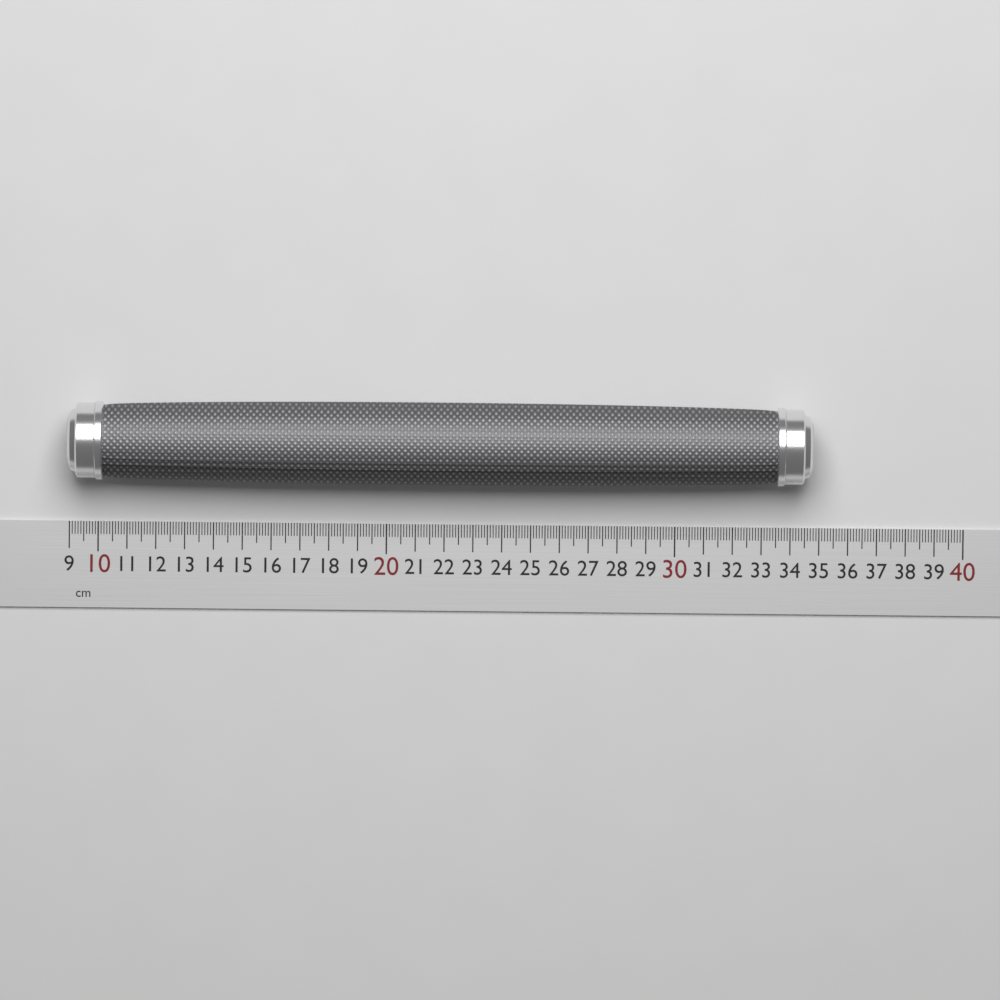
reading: 34.7 cm
